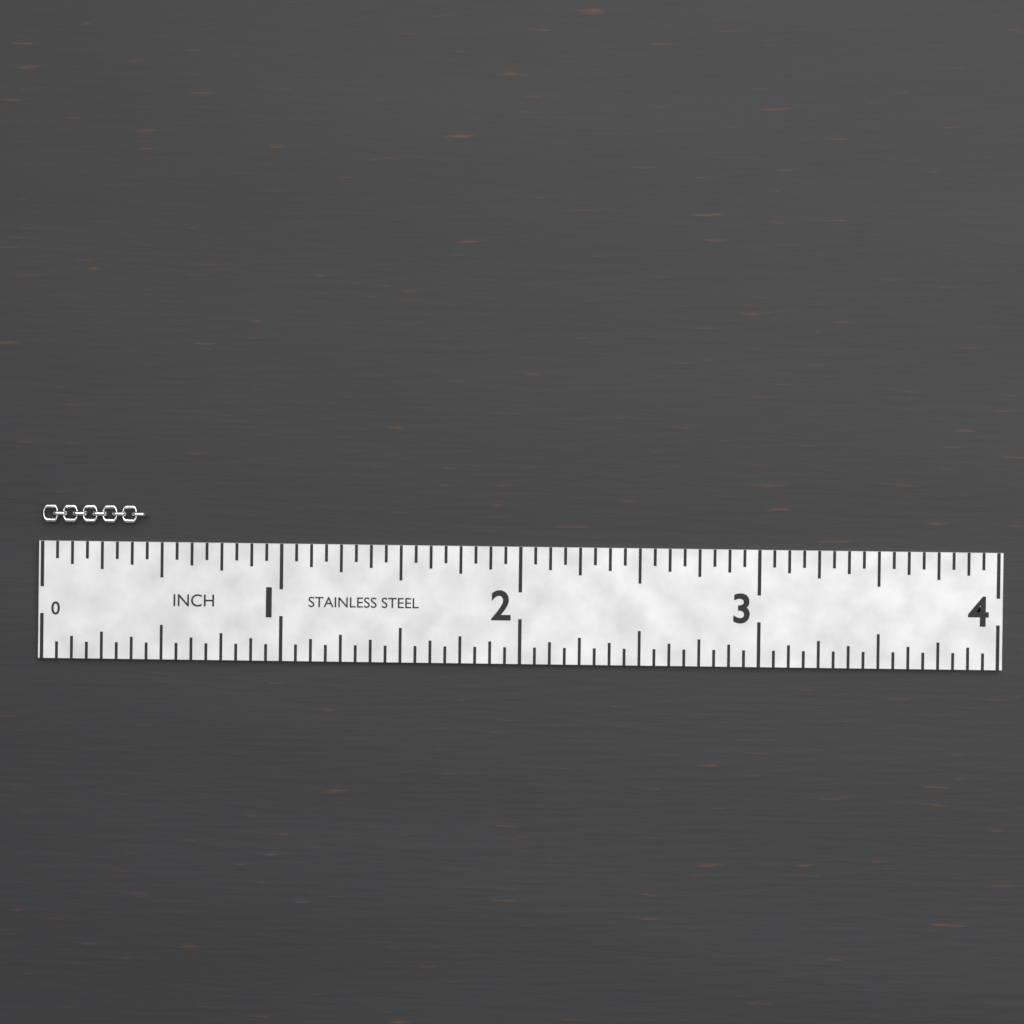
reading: 0.4375 in
